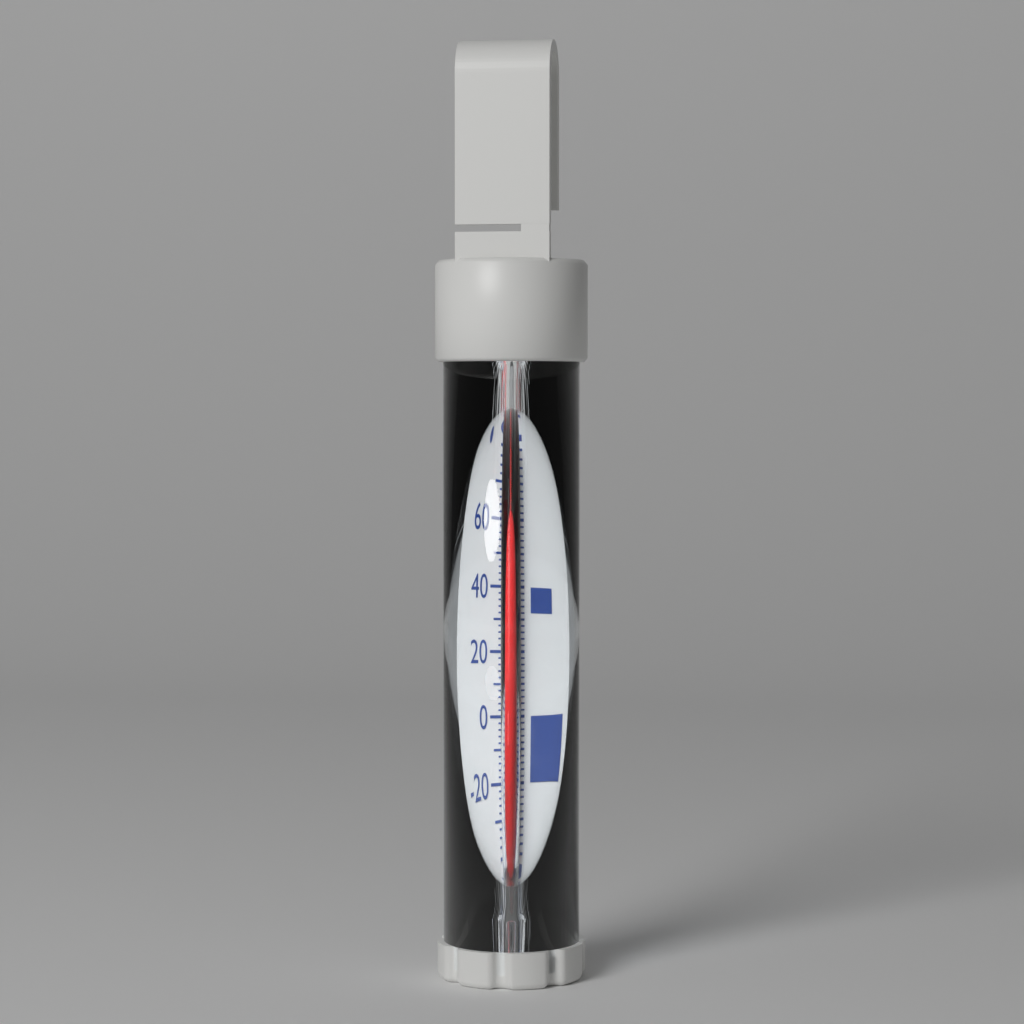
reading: 80 °F
